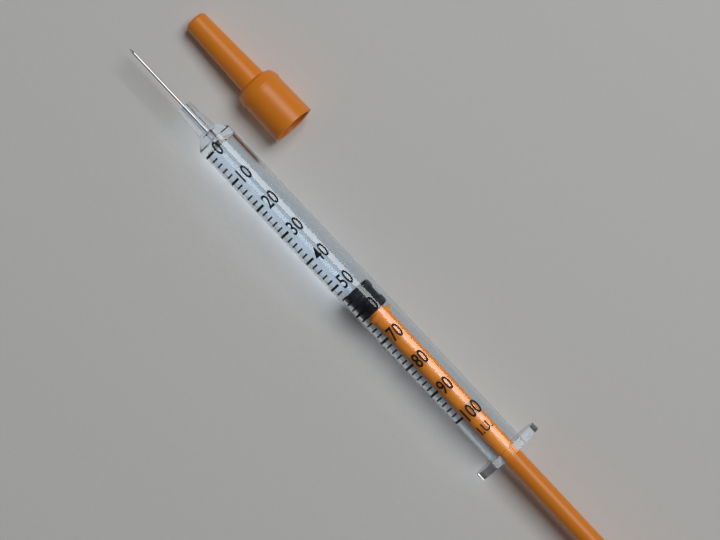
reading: 54 I.U.
